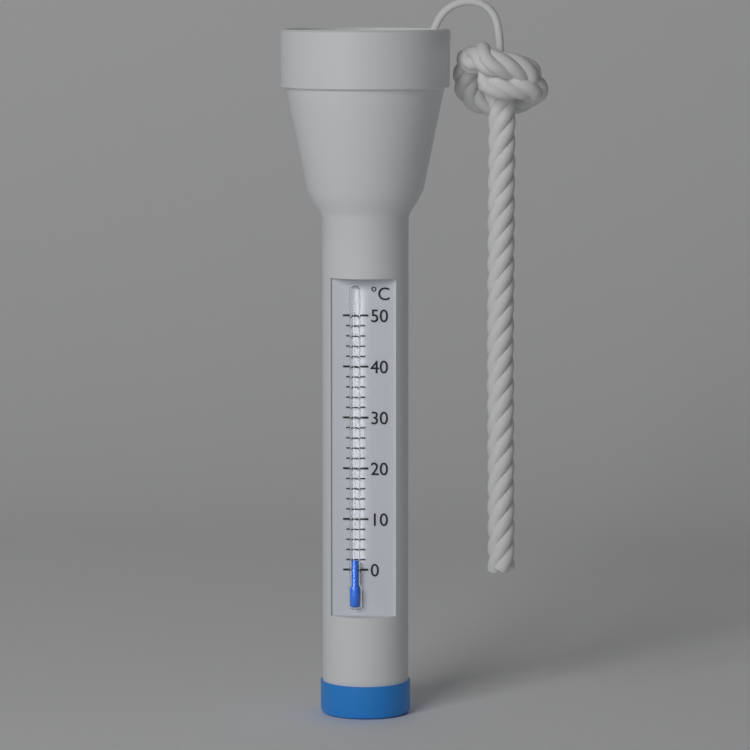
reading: 2 °C
